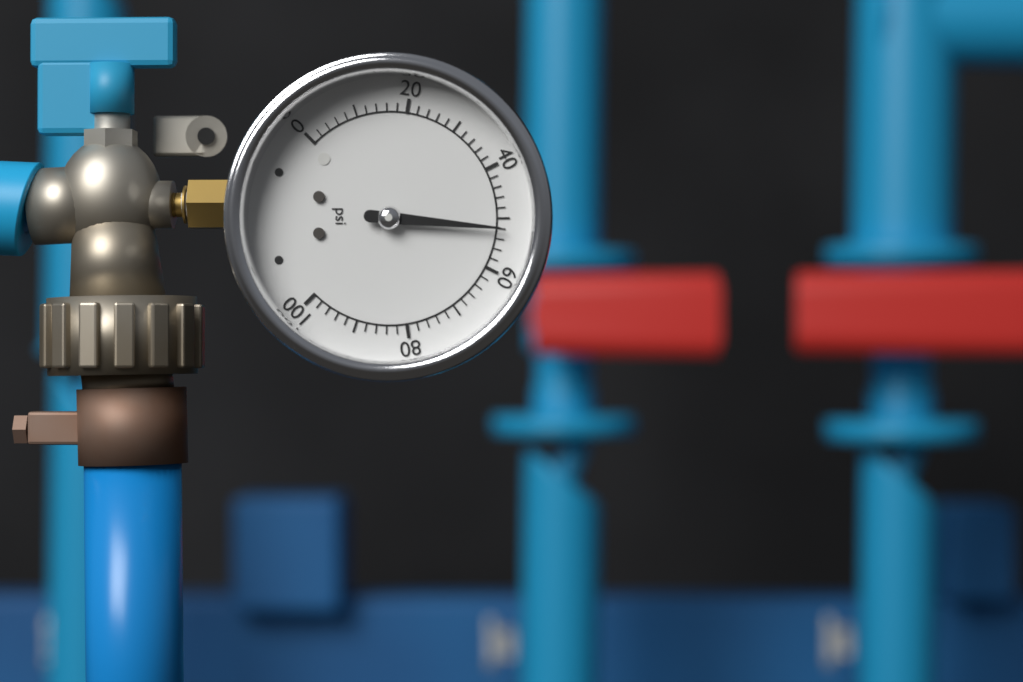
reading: 52 psi
